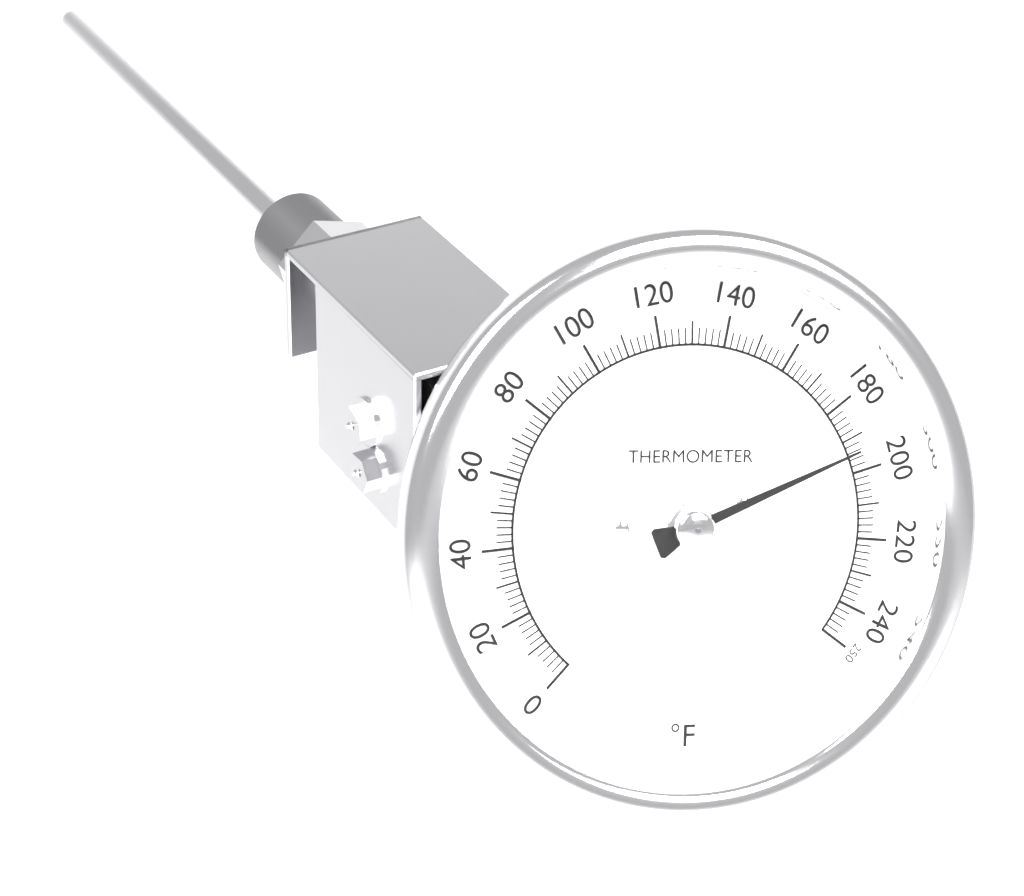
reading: 194 °F
